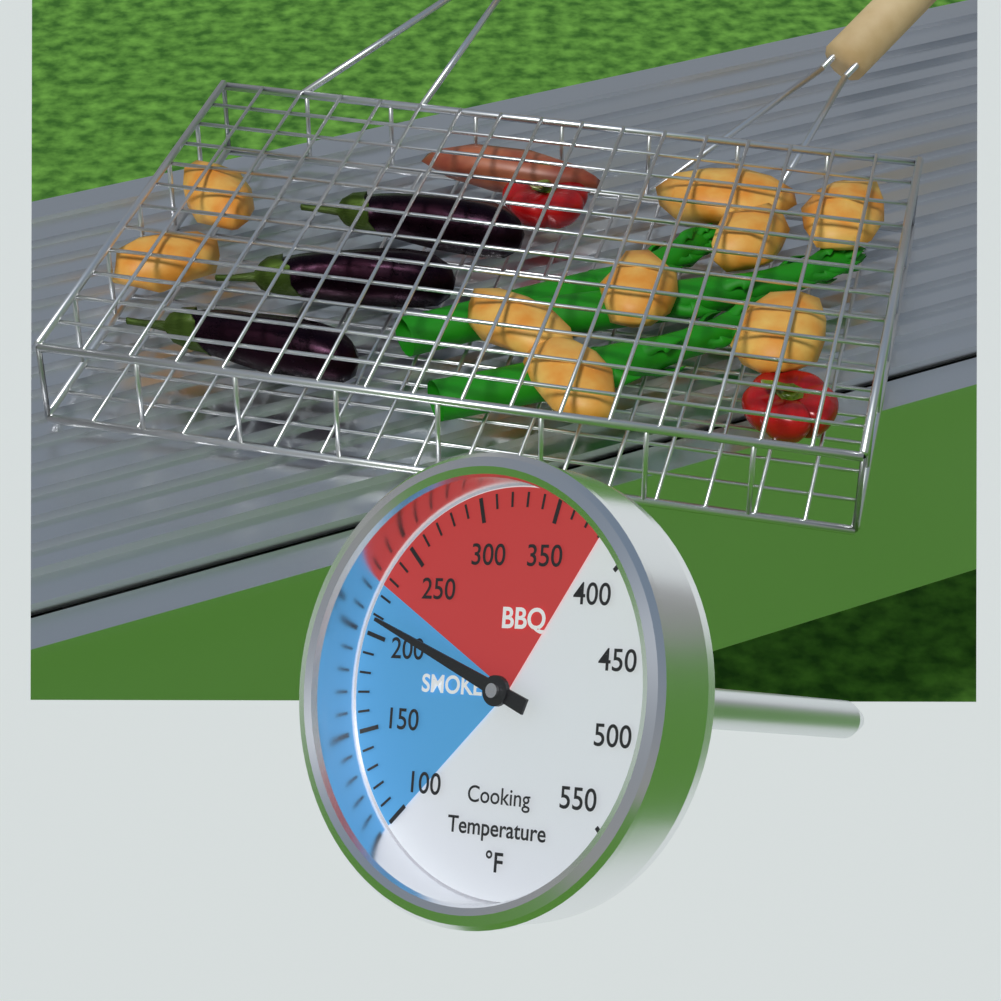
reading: 210 °F
